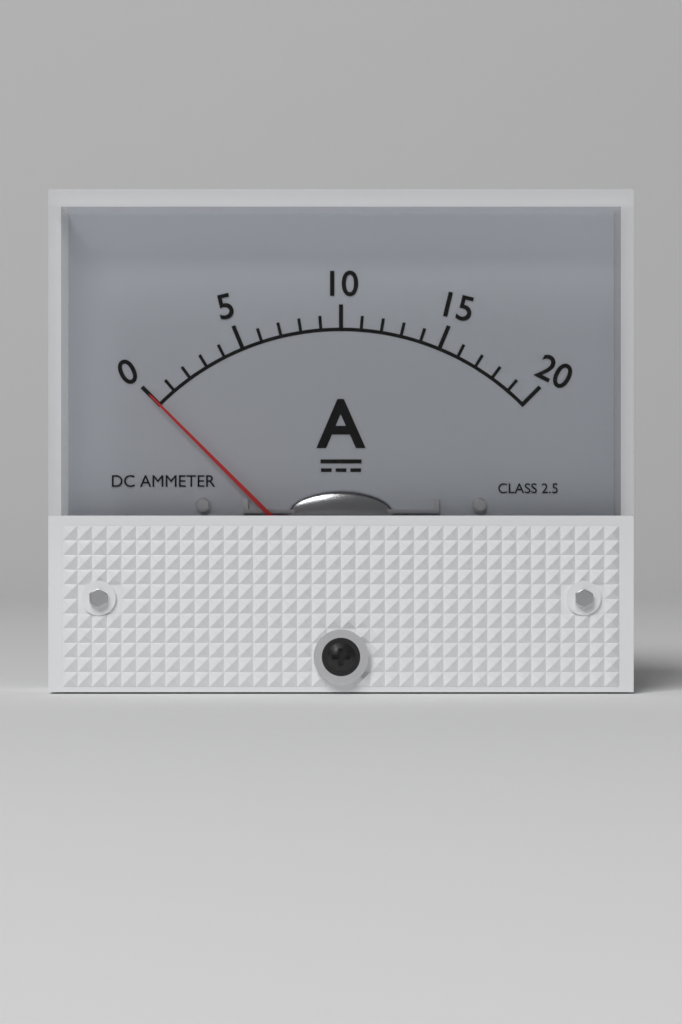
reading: 0 A
